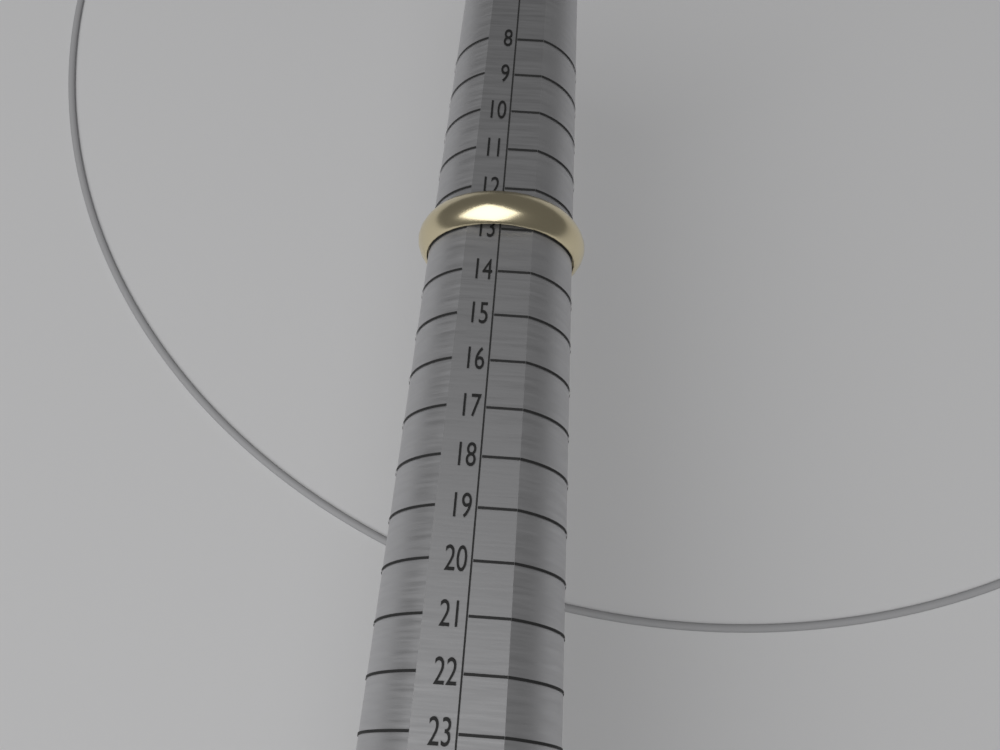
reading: 13 (no unit)
